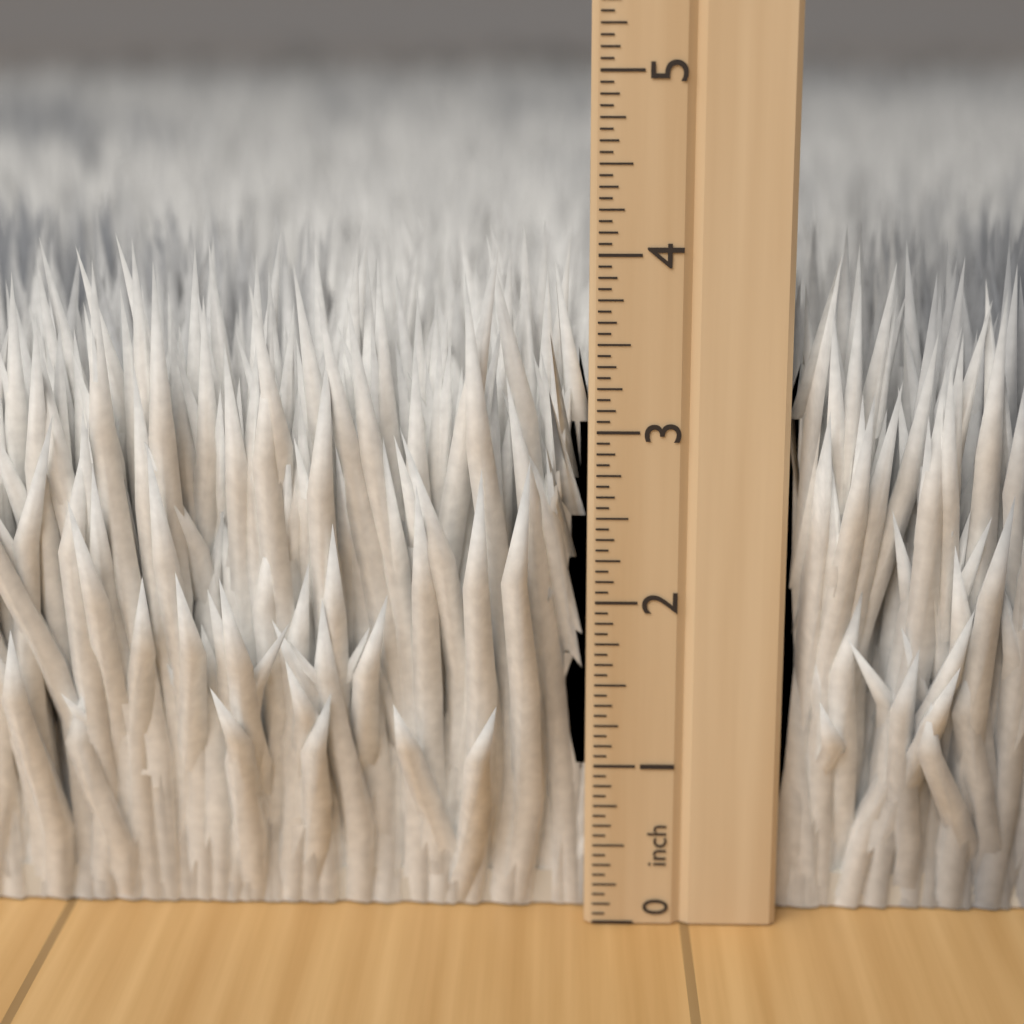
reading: 4.1250 inch
